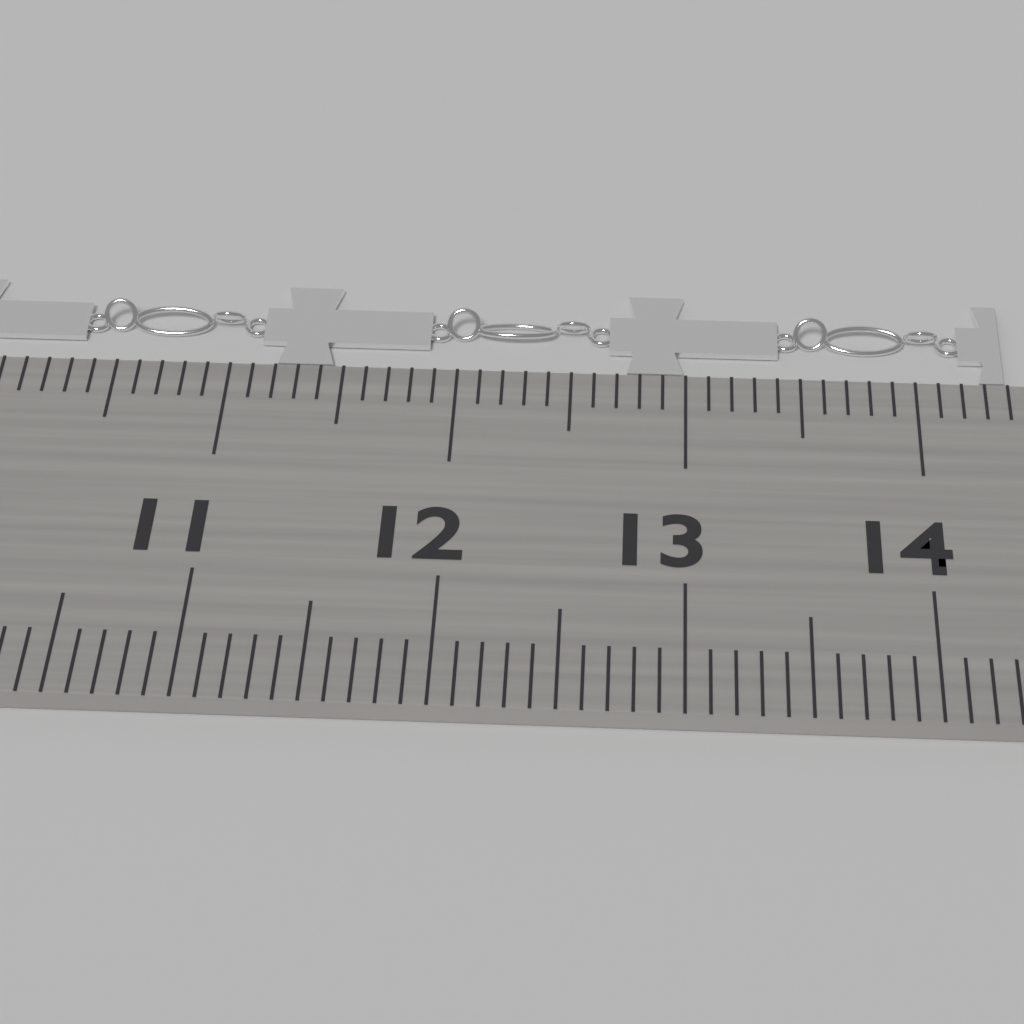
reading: 14.4 cm
